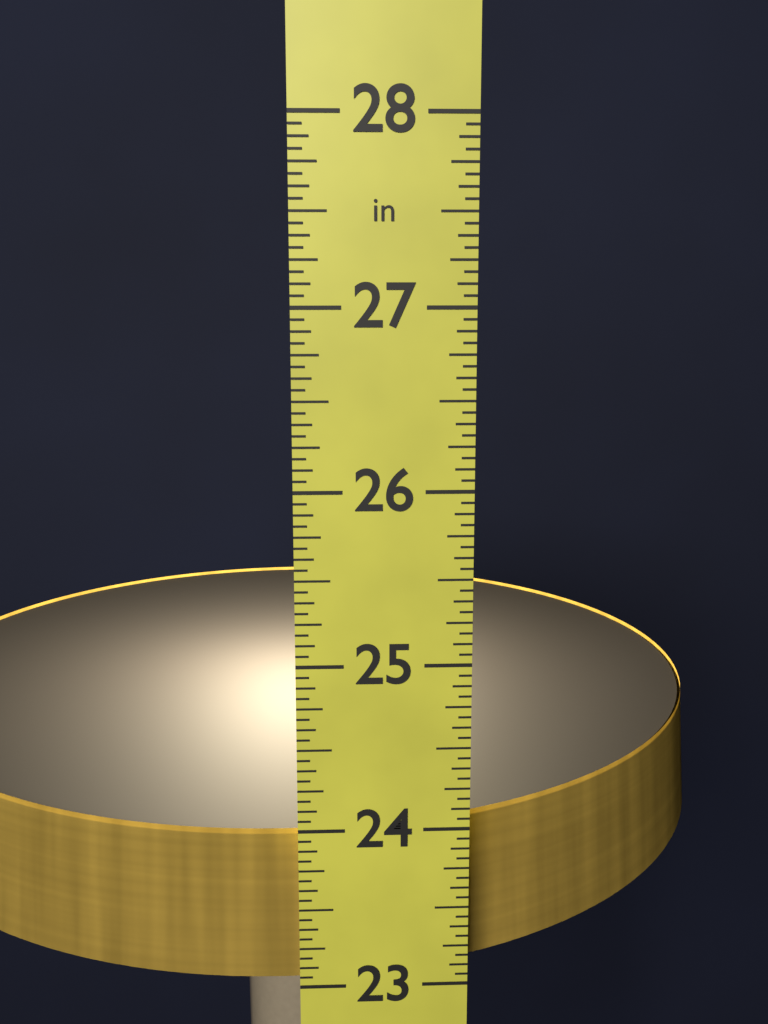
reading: 23.9375 in
